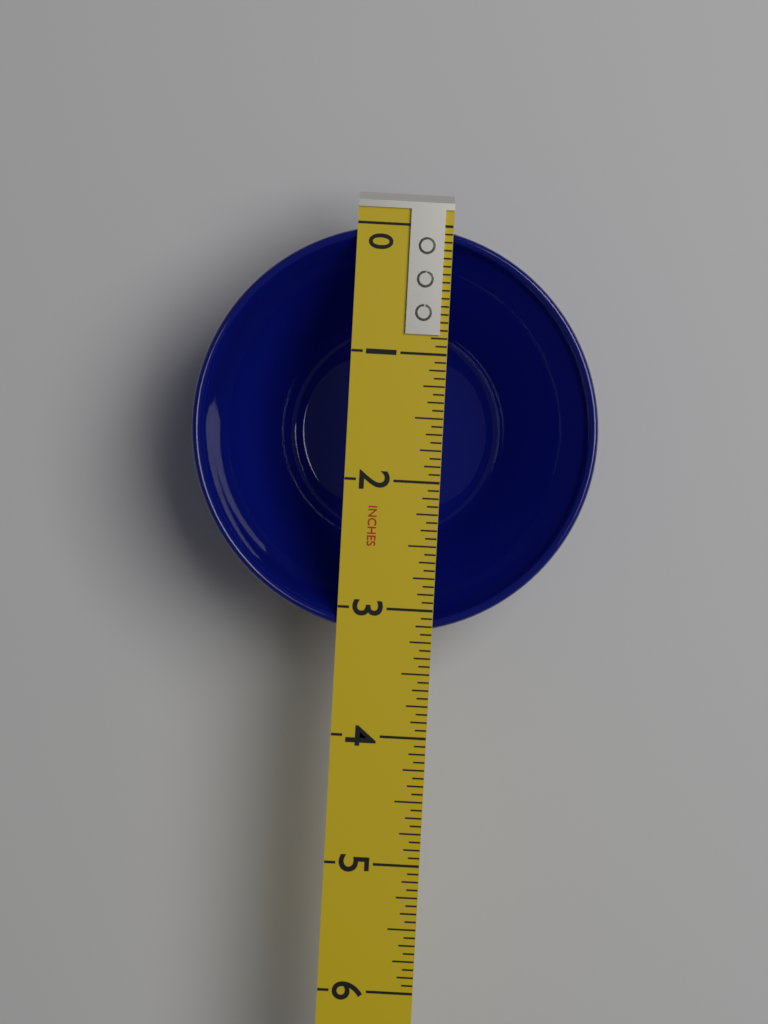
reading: 3.1875 in
